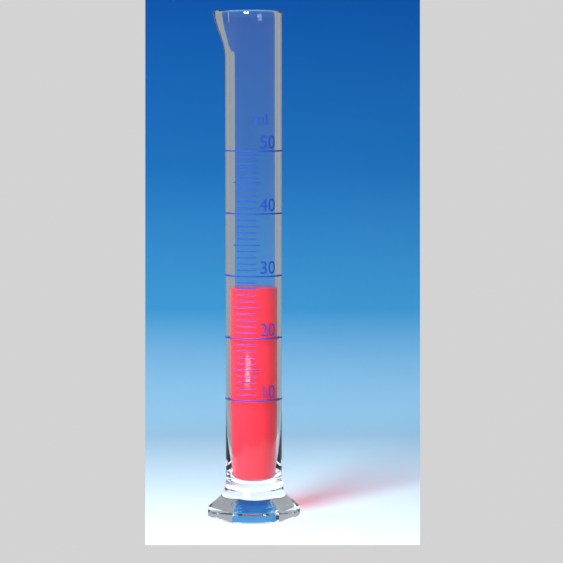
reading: 28 ml
